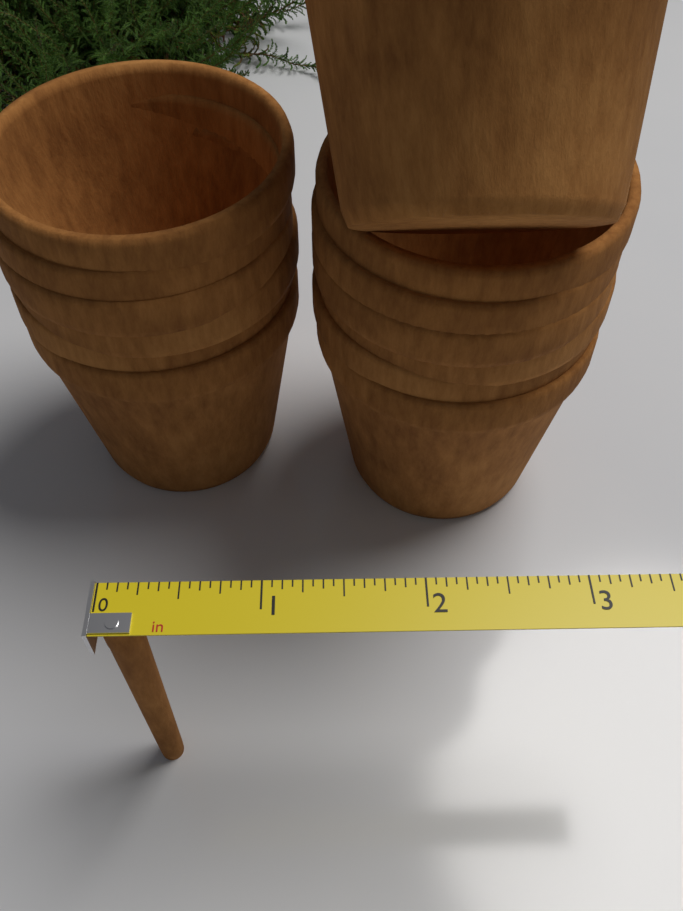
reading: 0.2500 in
